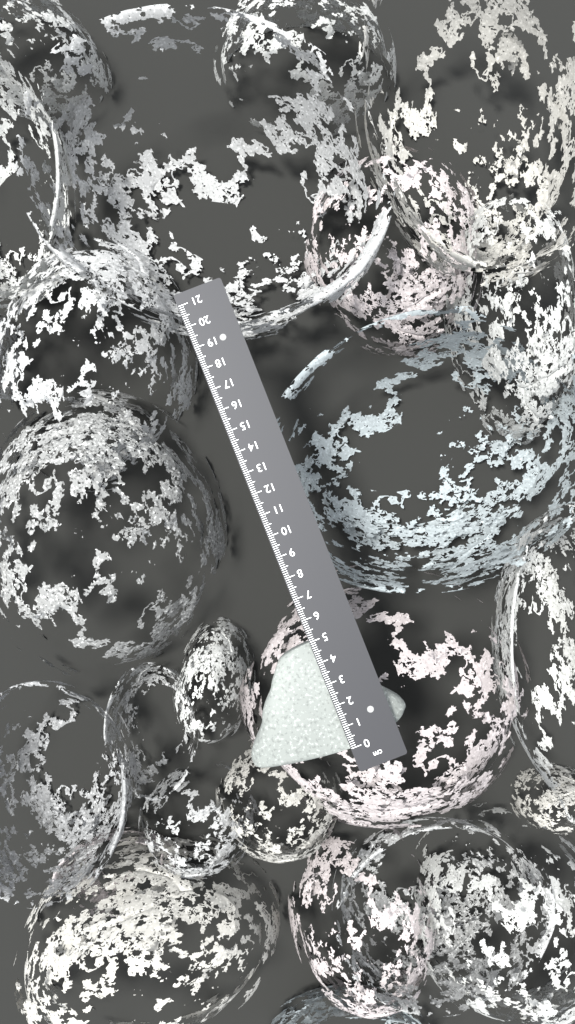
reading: 5.0 cm
